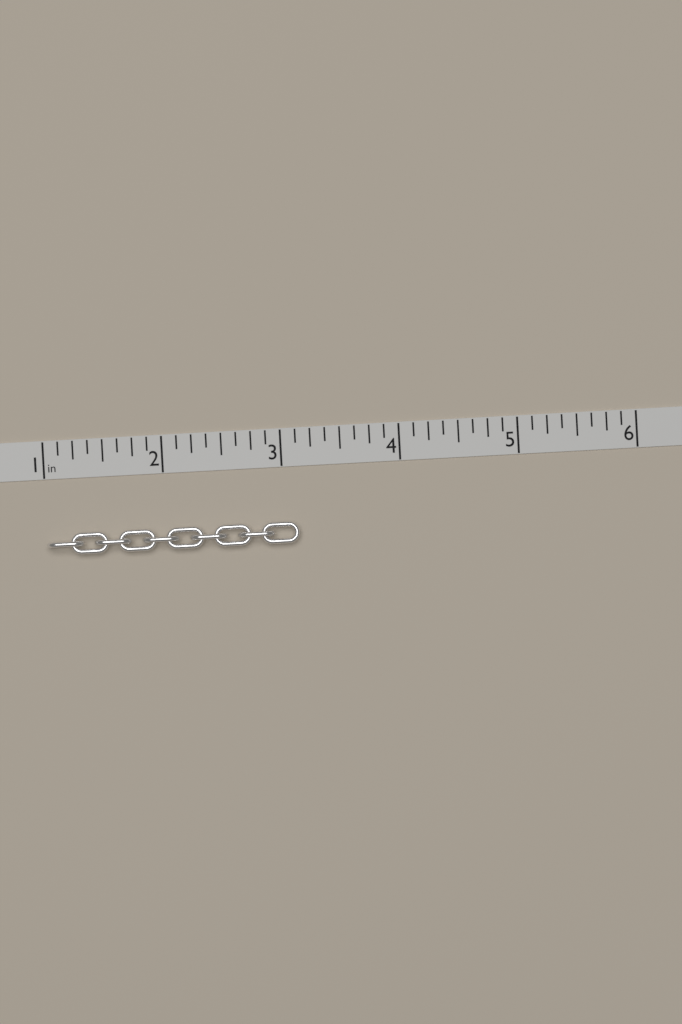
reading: 3.125 in
